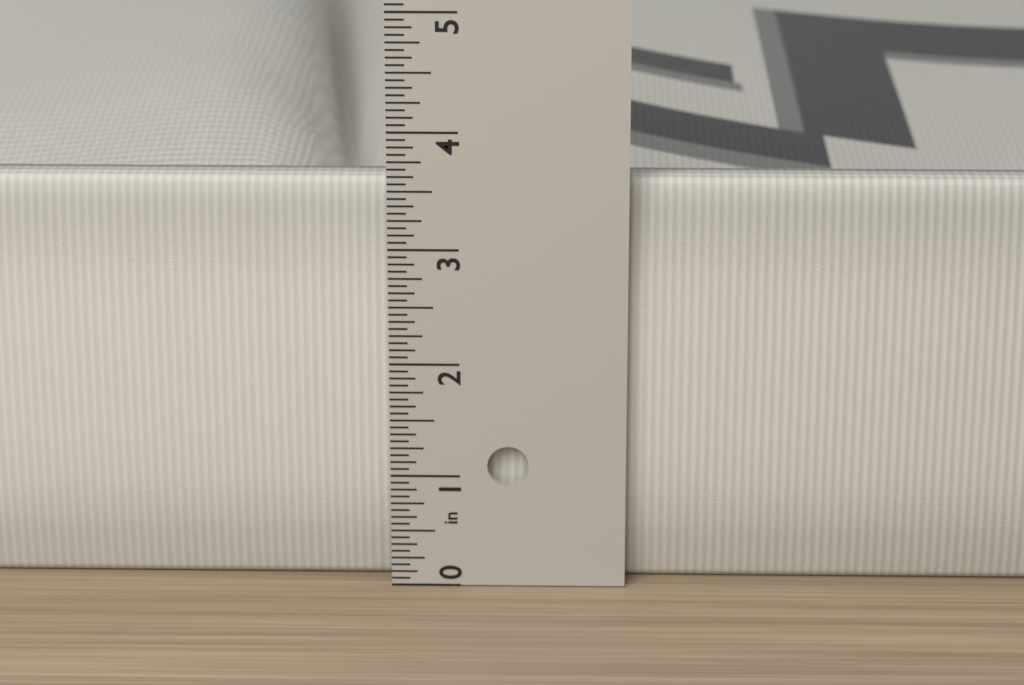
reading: 3.5625 in
